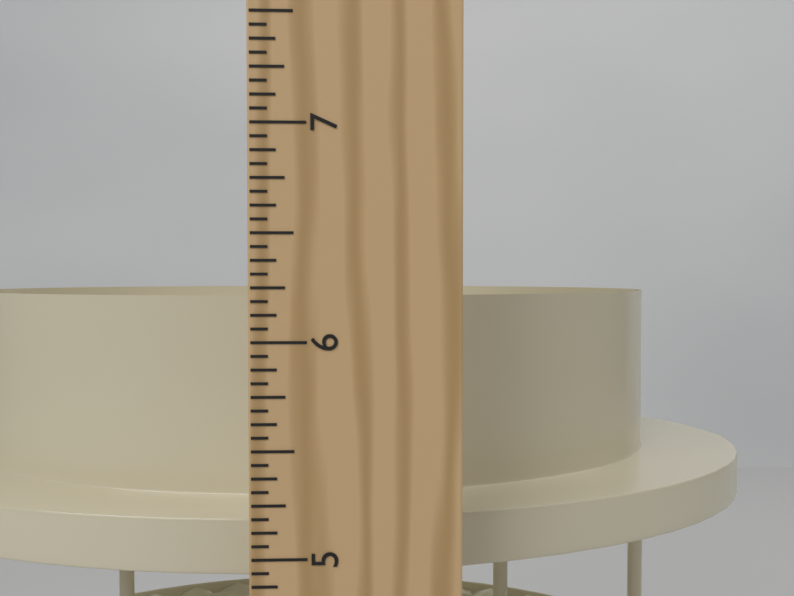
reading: 6.1875 in
